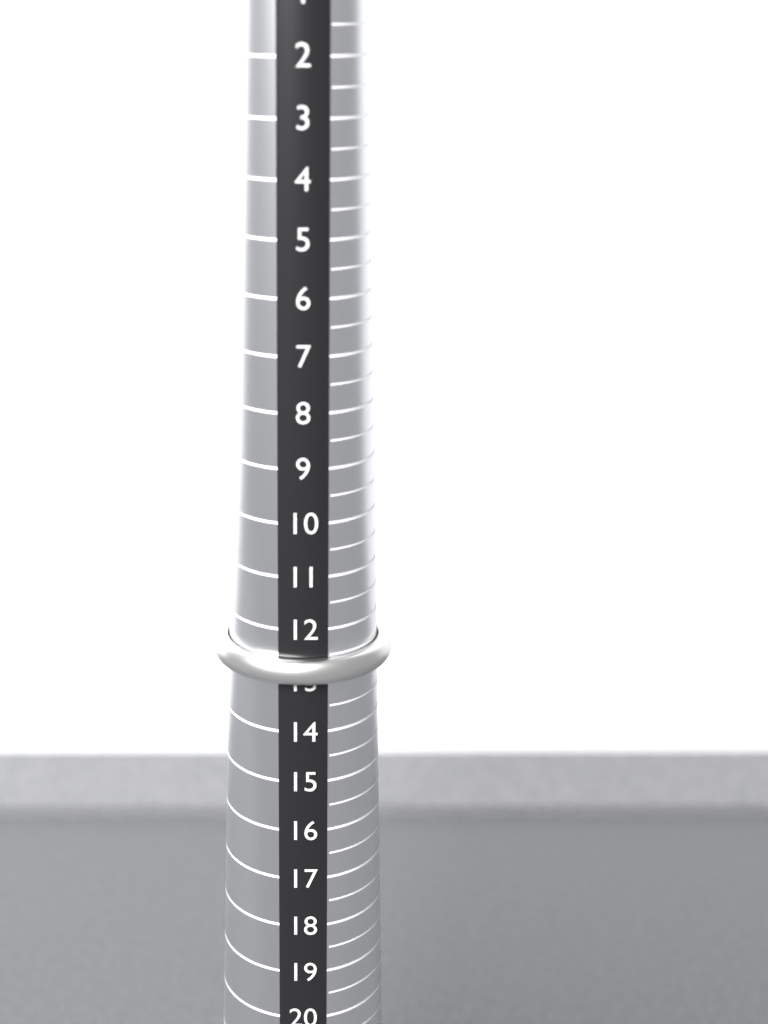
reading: 13.0 (no unit)
